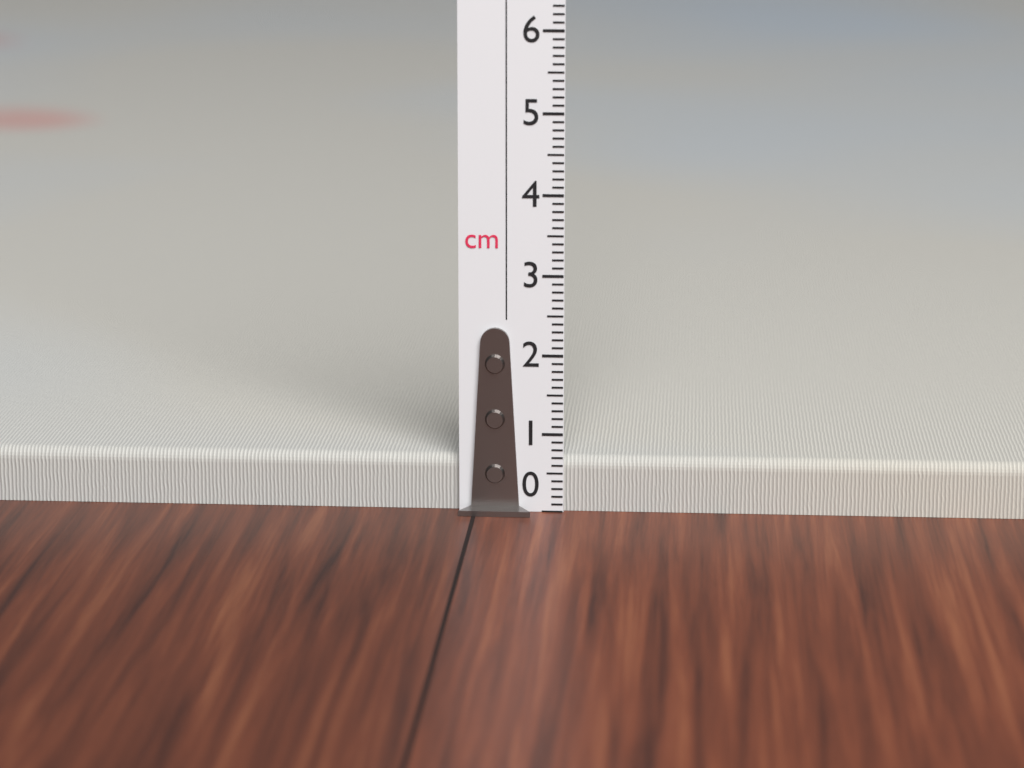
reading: 0.7 cm
